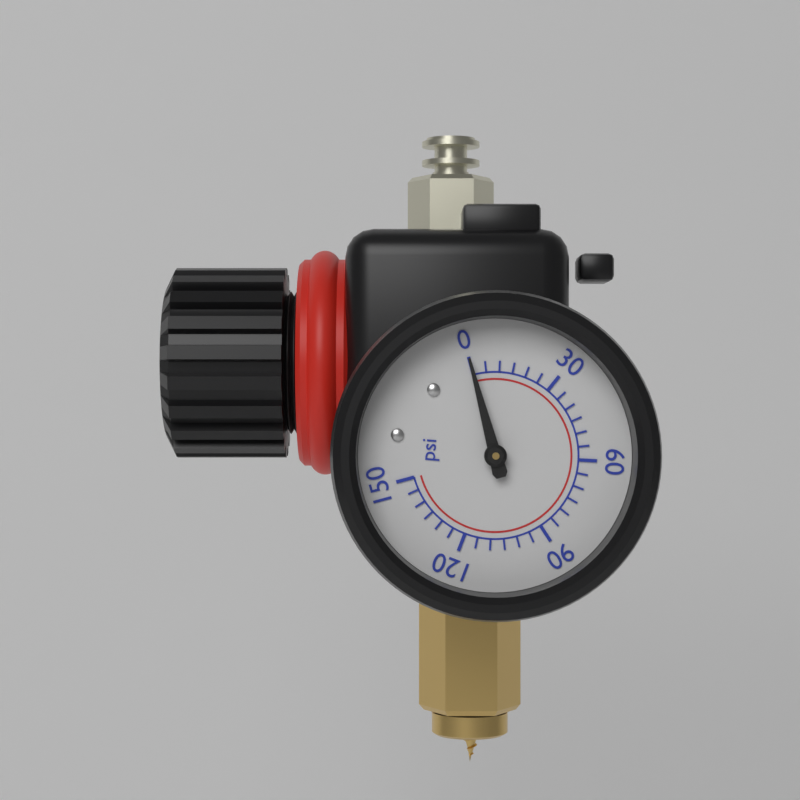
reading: 0 psi
